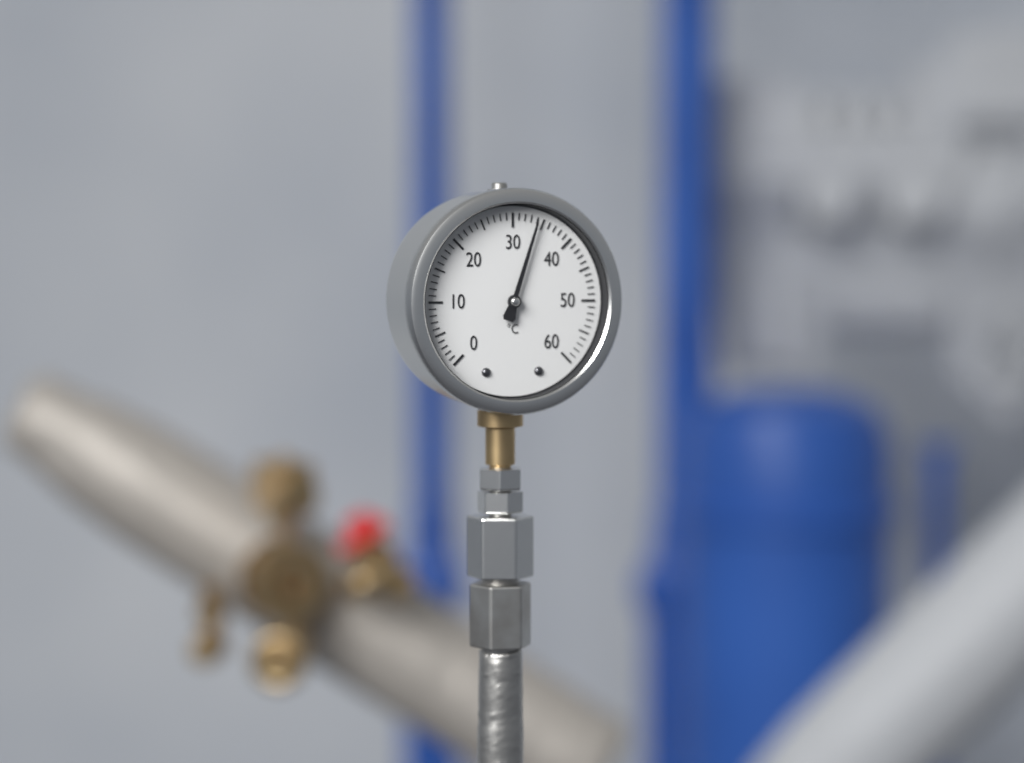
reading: 34 °C
